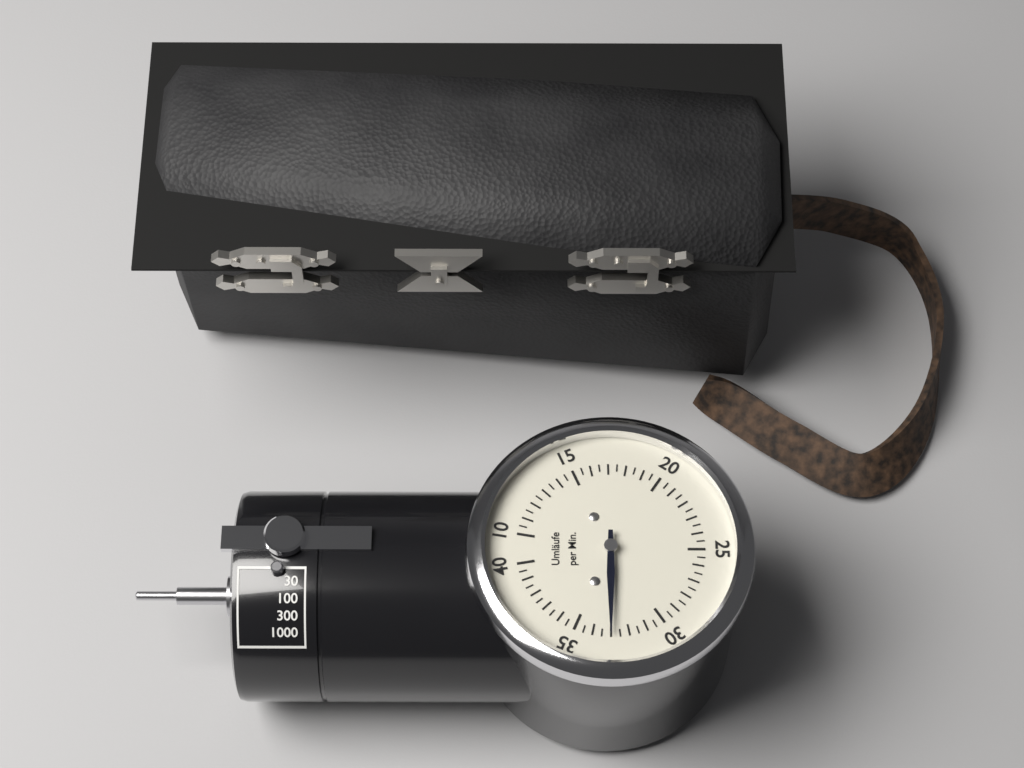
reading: 33.0 Umläufe per Min.
